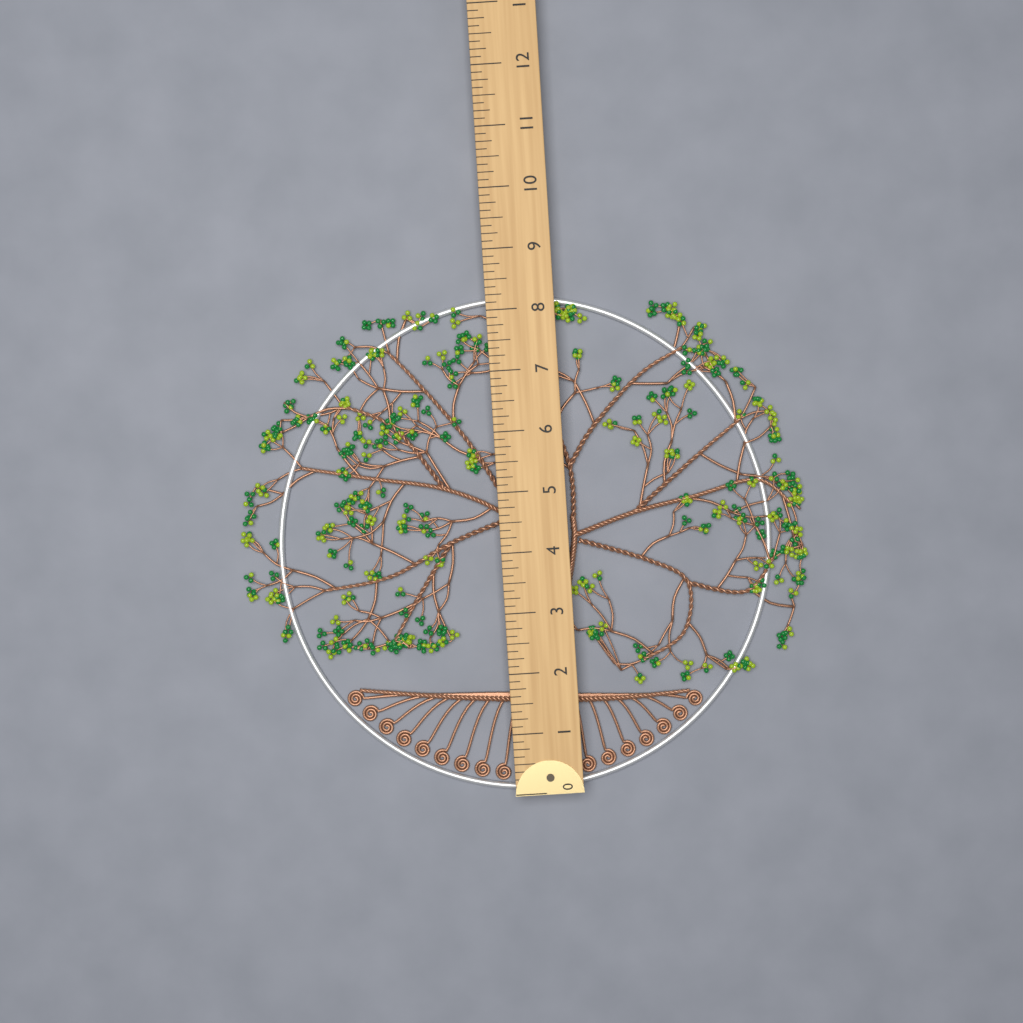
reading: 8.250 (no unit)
